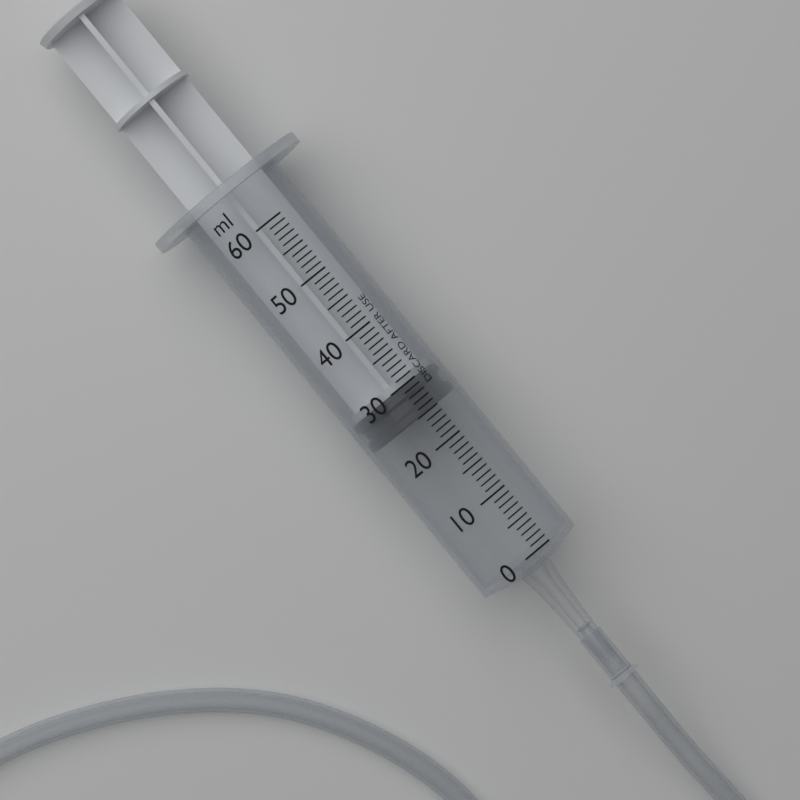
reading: 25 ml
